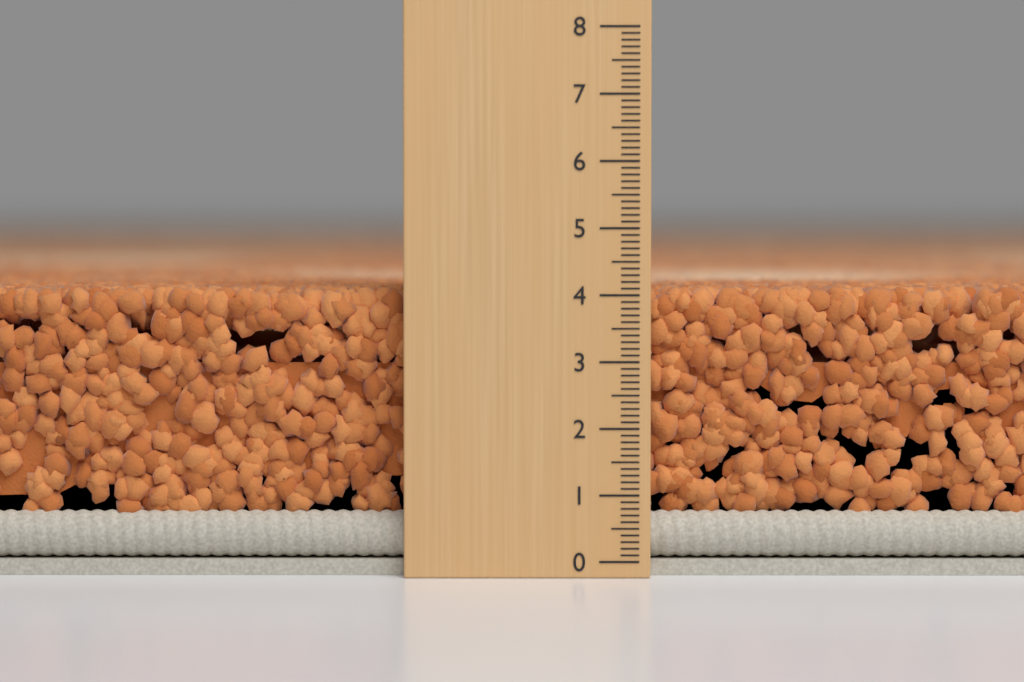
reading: 4.1 (no unit)
